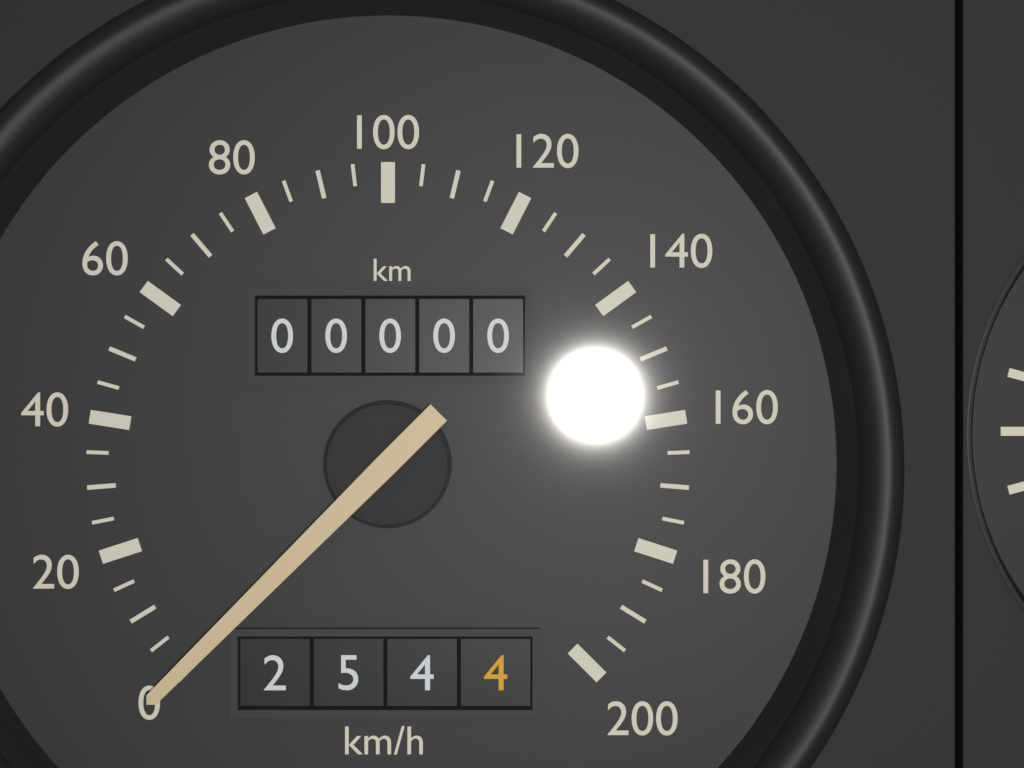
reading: 0 km/h
